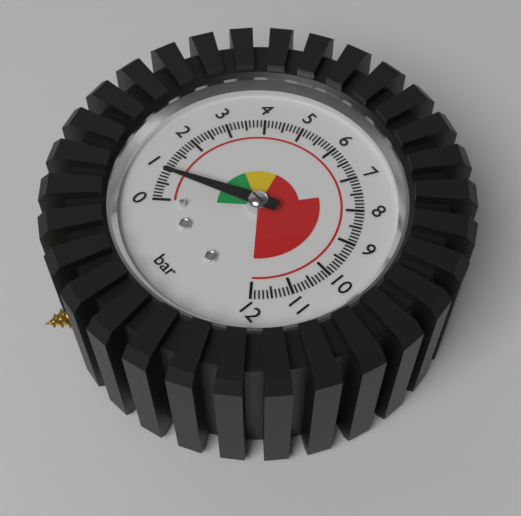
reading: 0.8 bar
